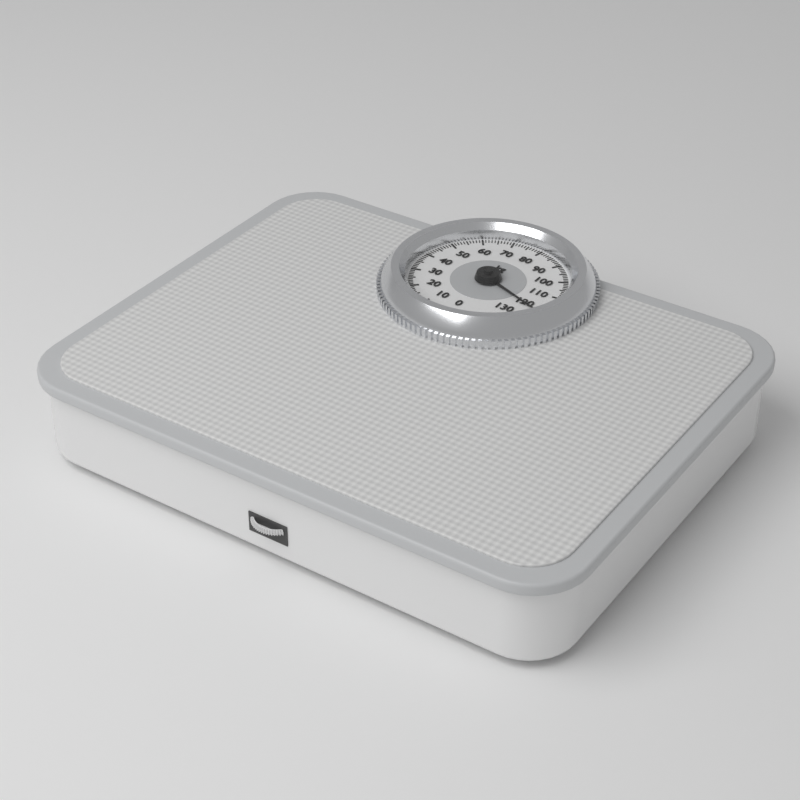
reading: 121 kg
